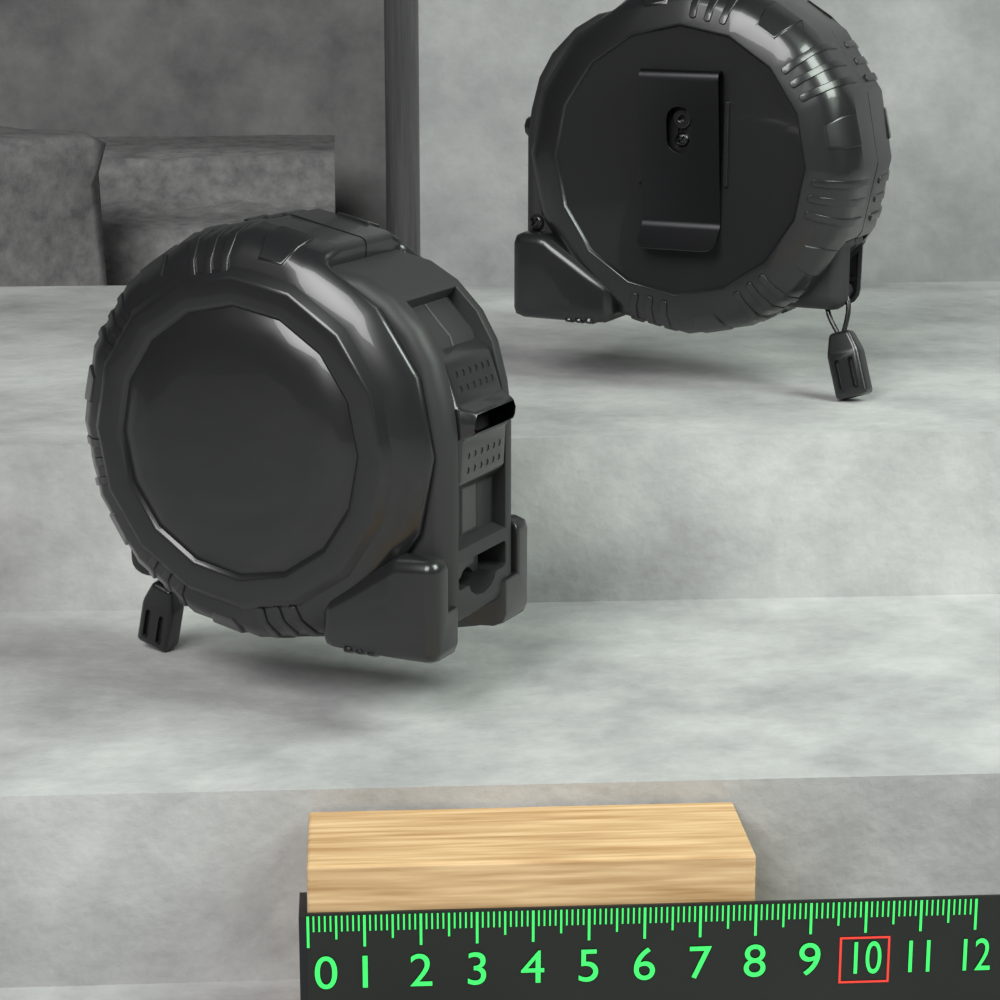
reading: 8.0 (no unit)
